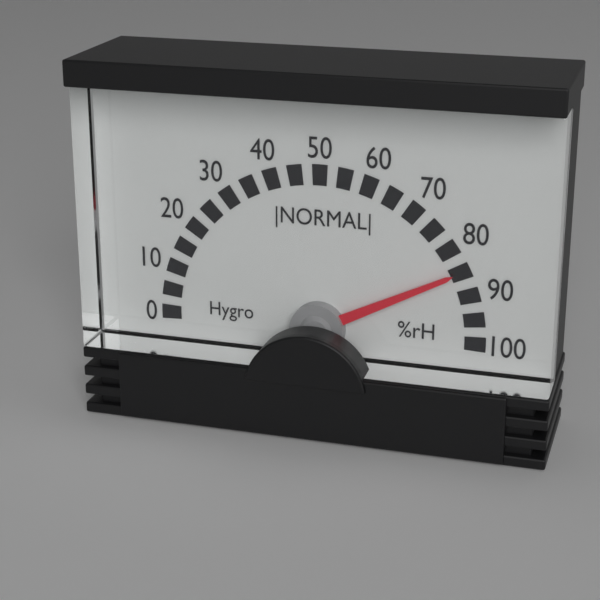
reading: 85 %rH
